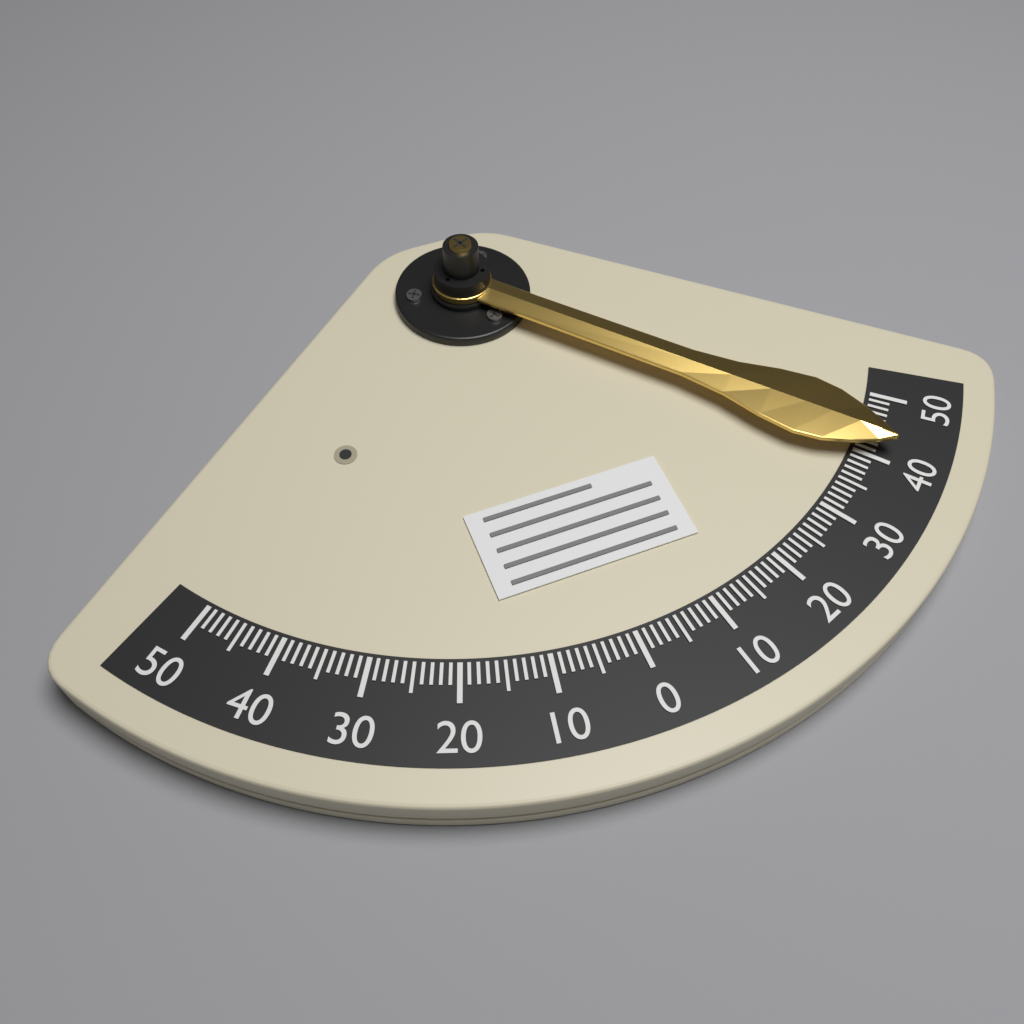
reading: -42 (no unit)
